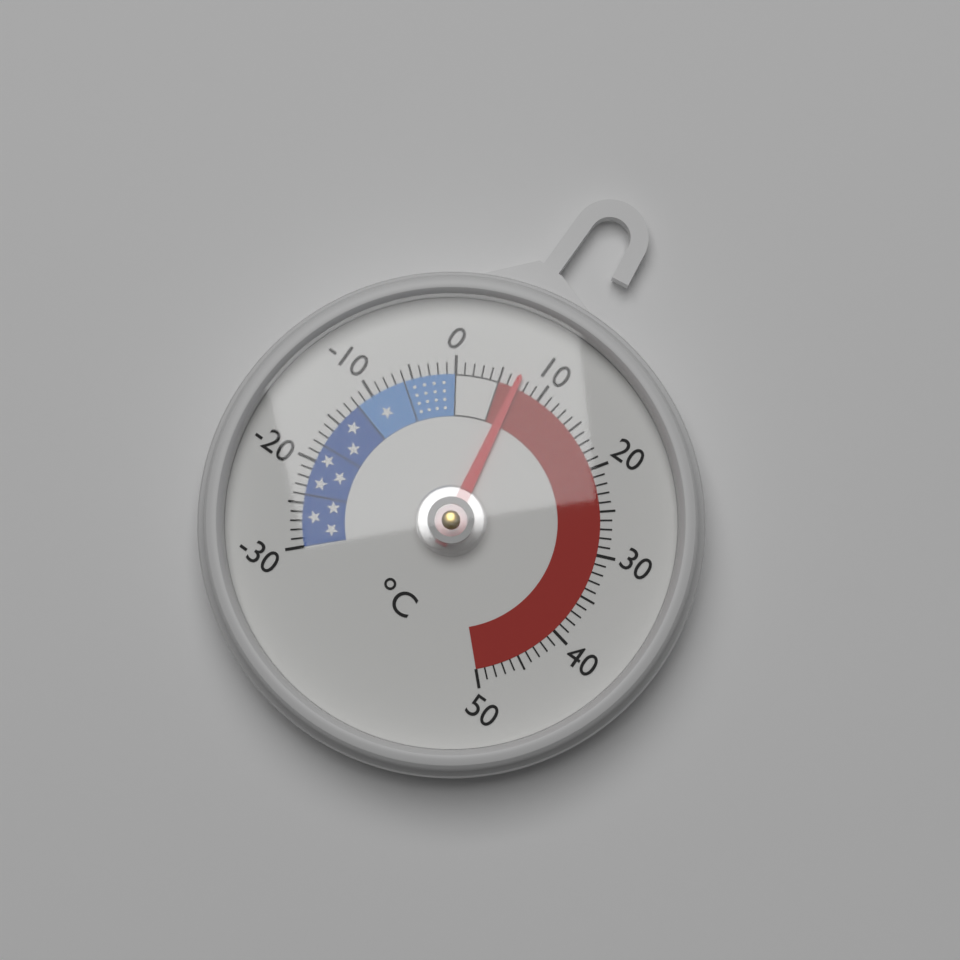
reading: 7 °C
